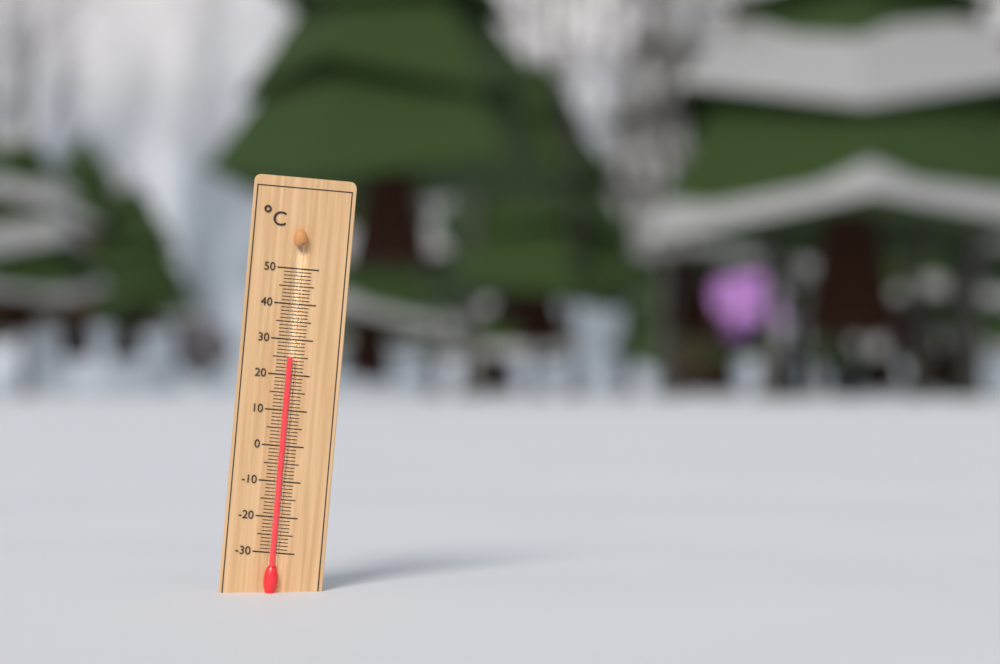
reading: 25 °C
